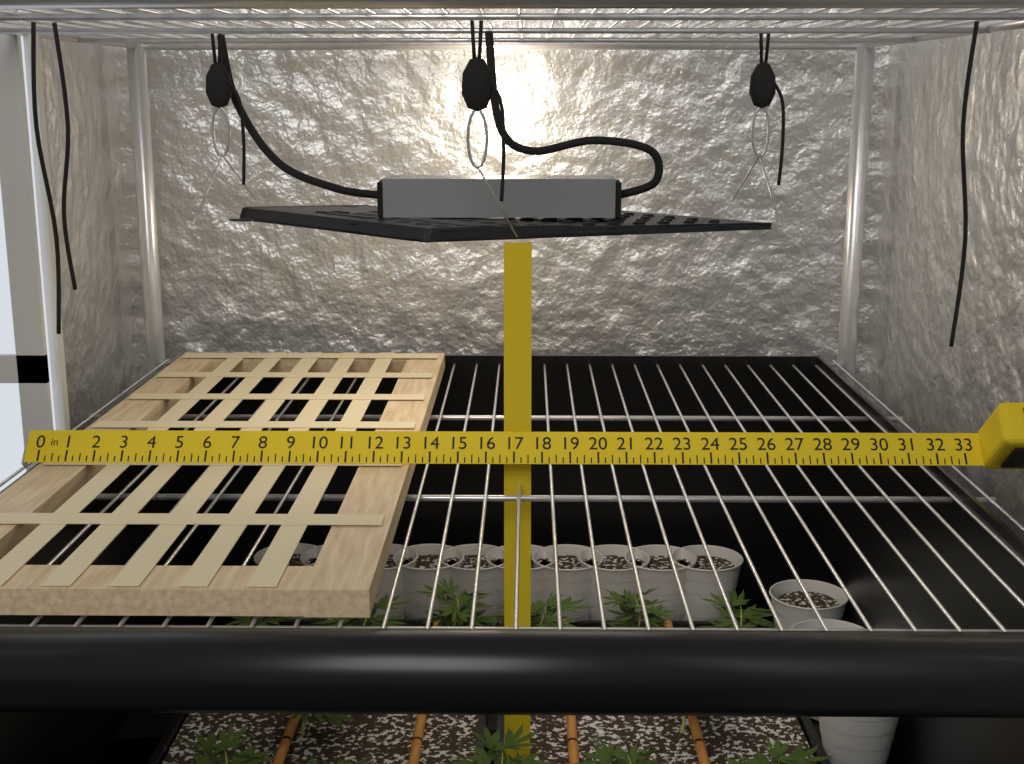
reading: 13.25 in
